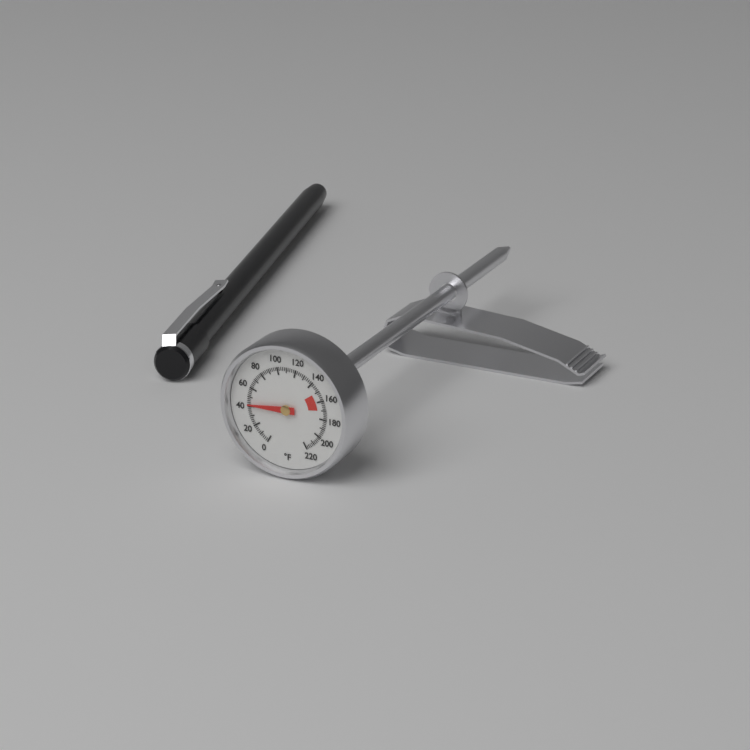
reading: 42 °F
